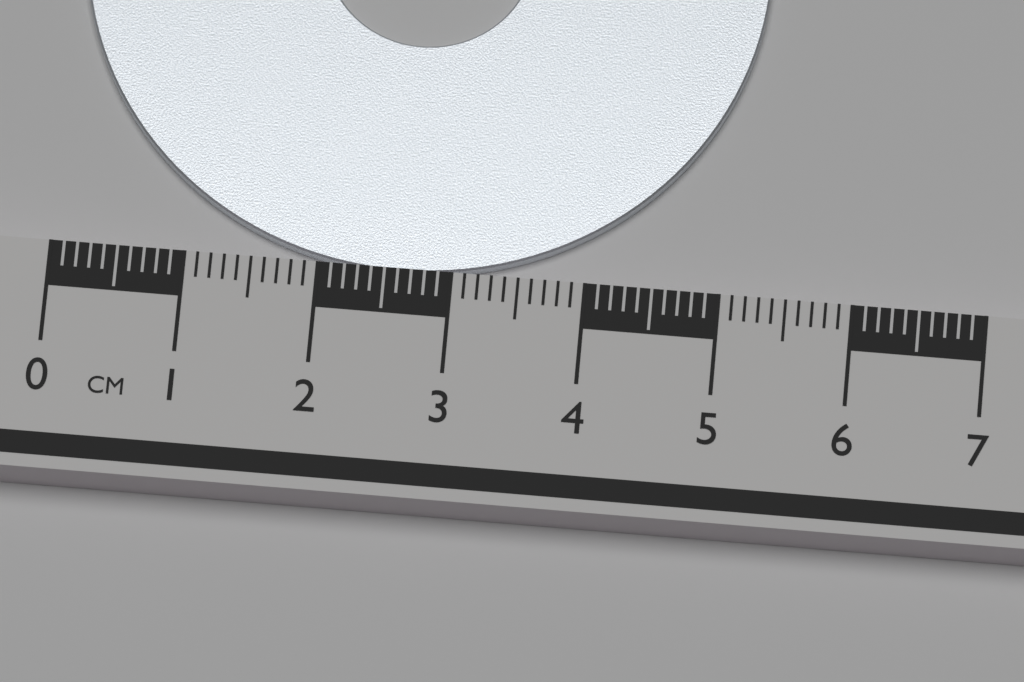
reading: 5.2 cm
